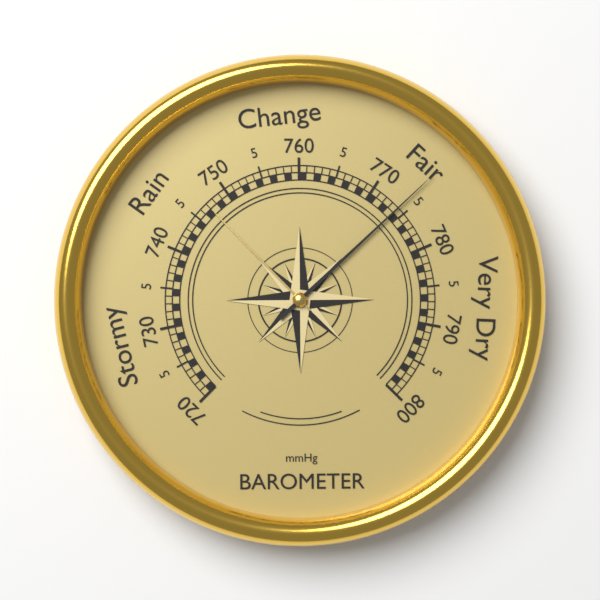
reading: 774 mmHg
